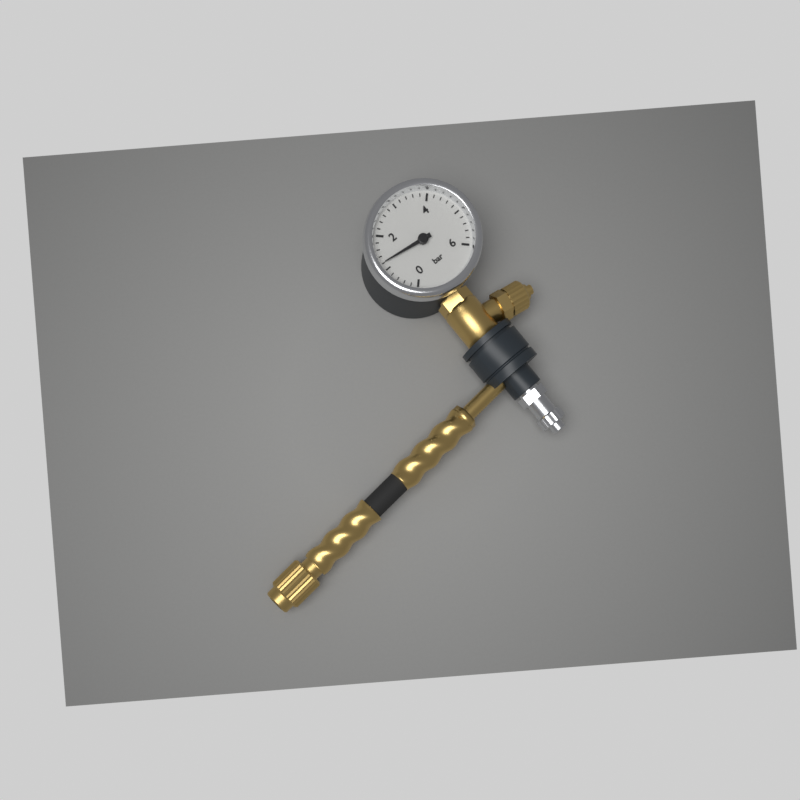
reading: 1.2 bar
